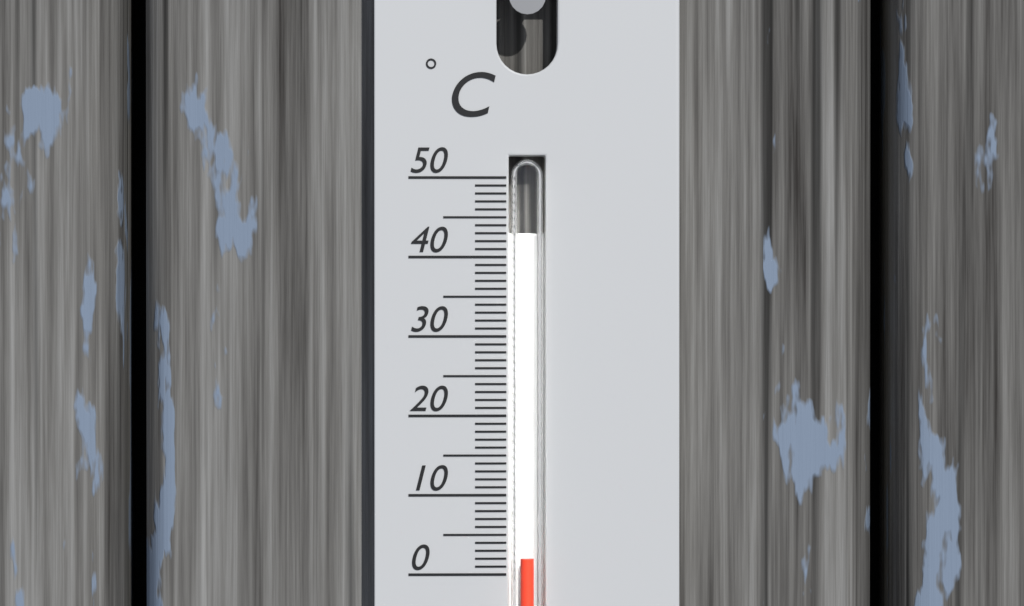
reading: 2 °C
